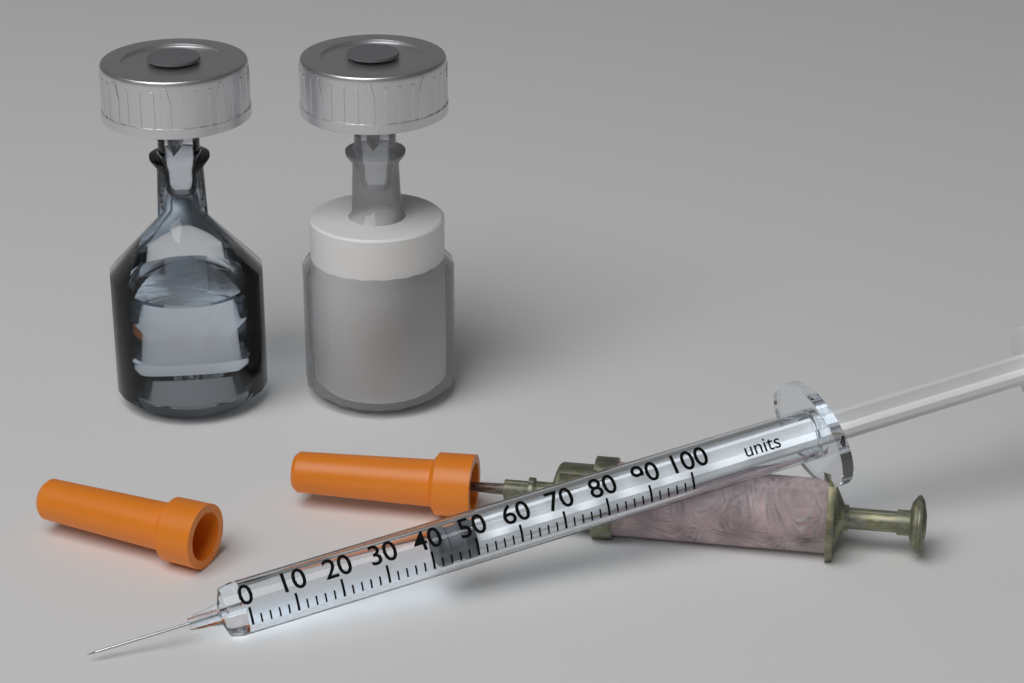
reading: 42 units
